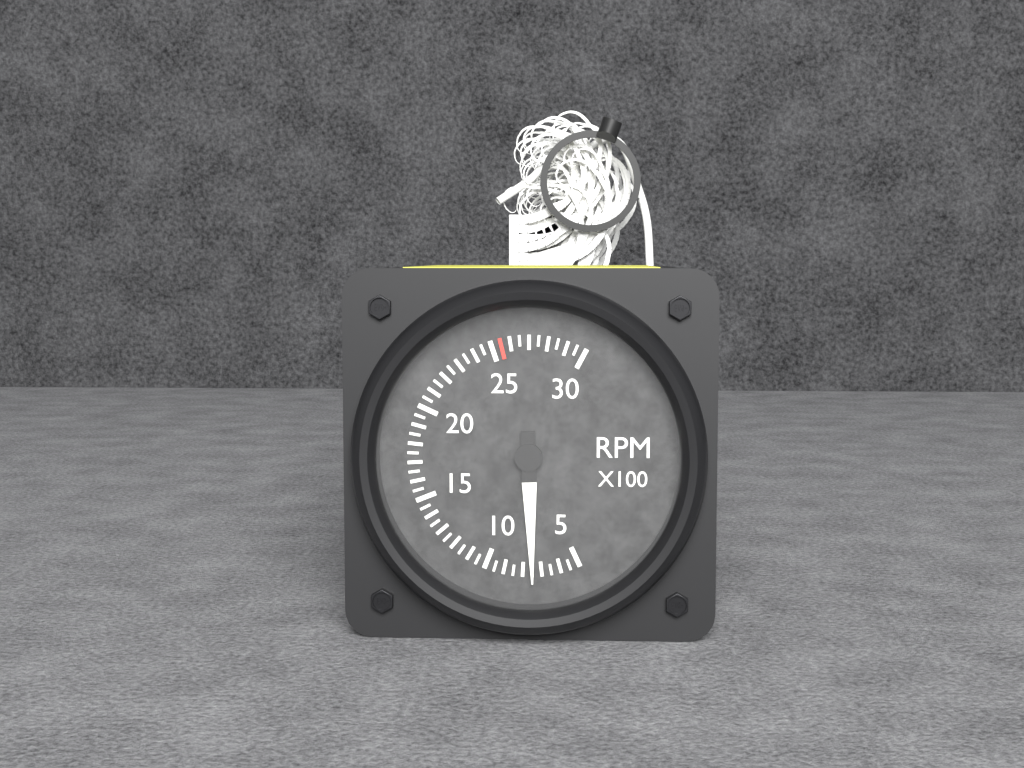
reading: 750 RPM
